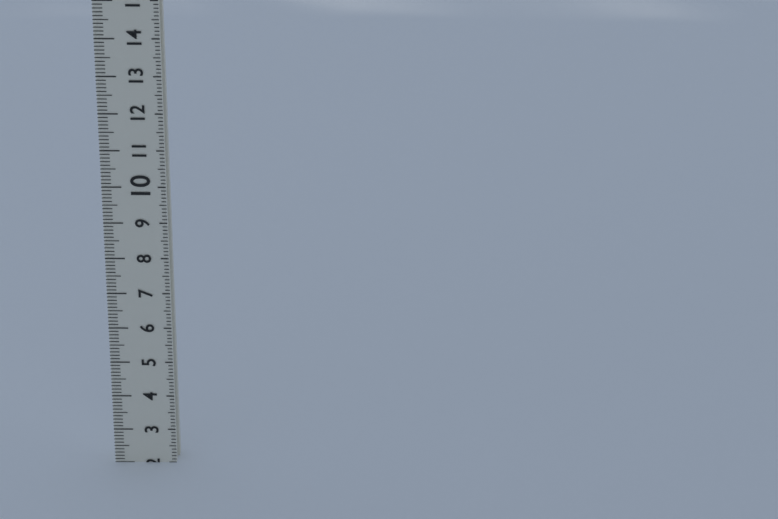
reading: 2.0 (no unit)
